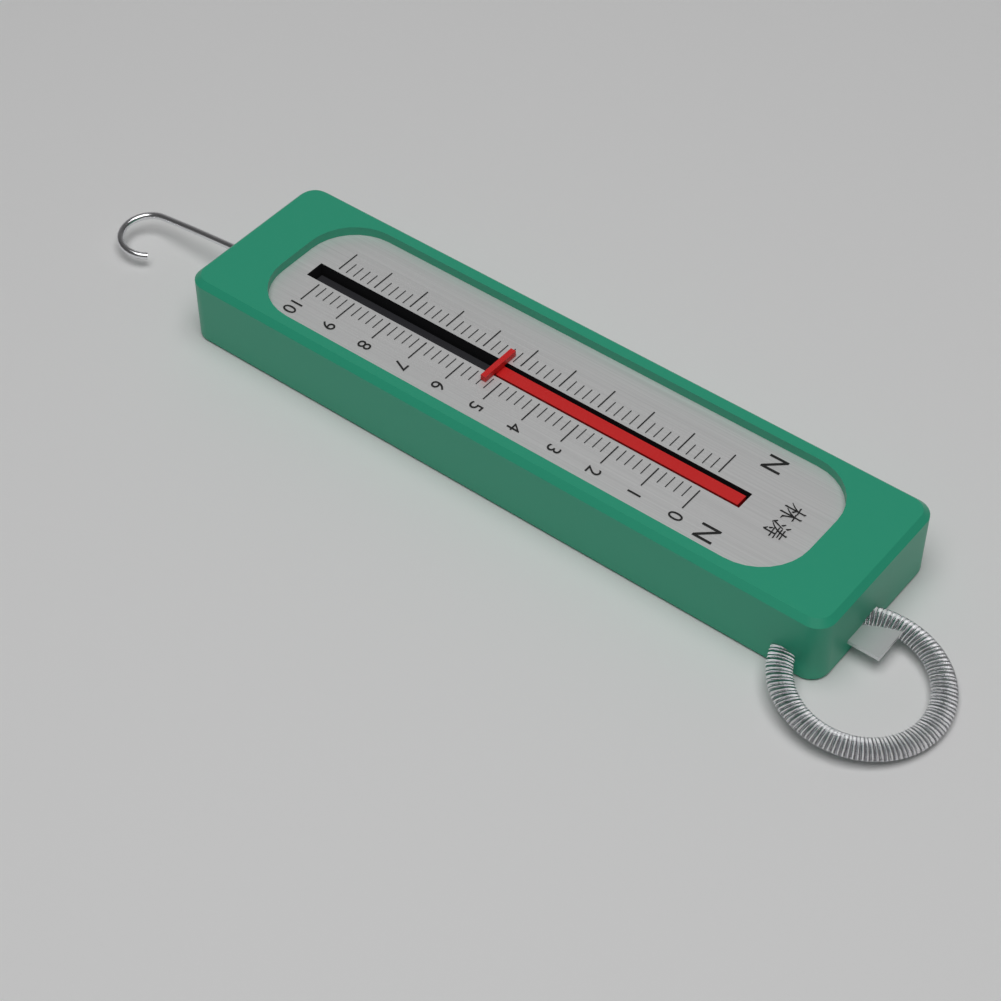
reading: 5.4 N
